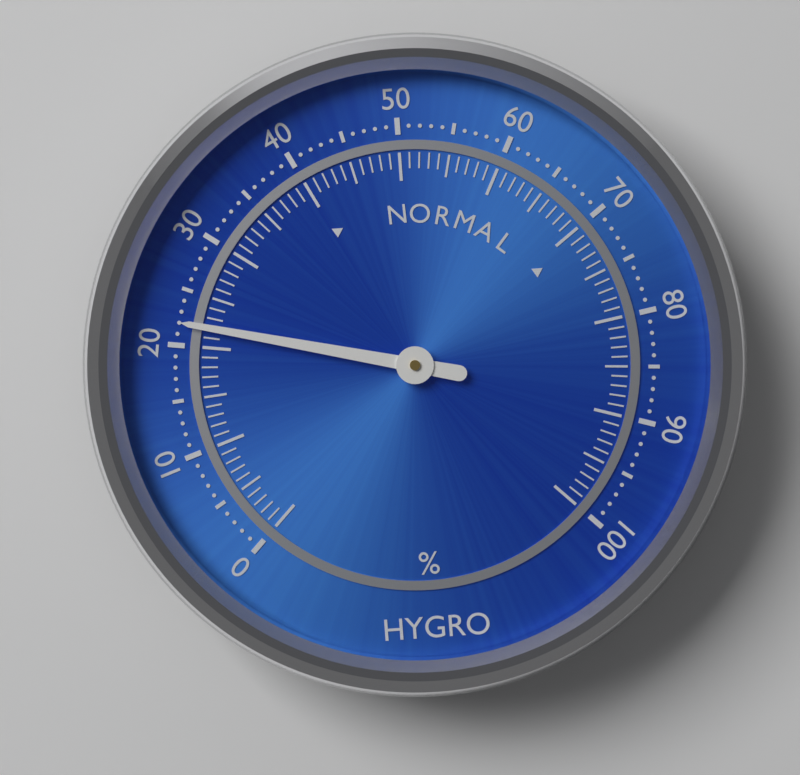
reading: 22 %
